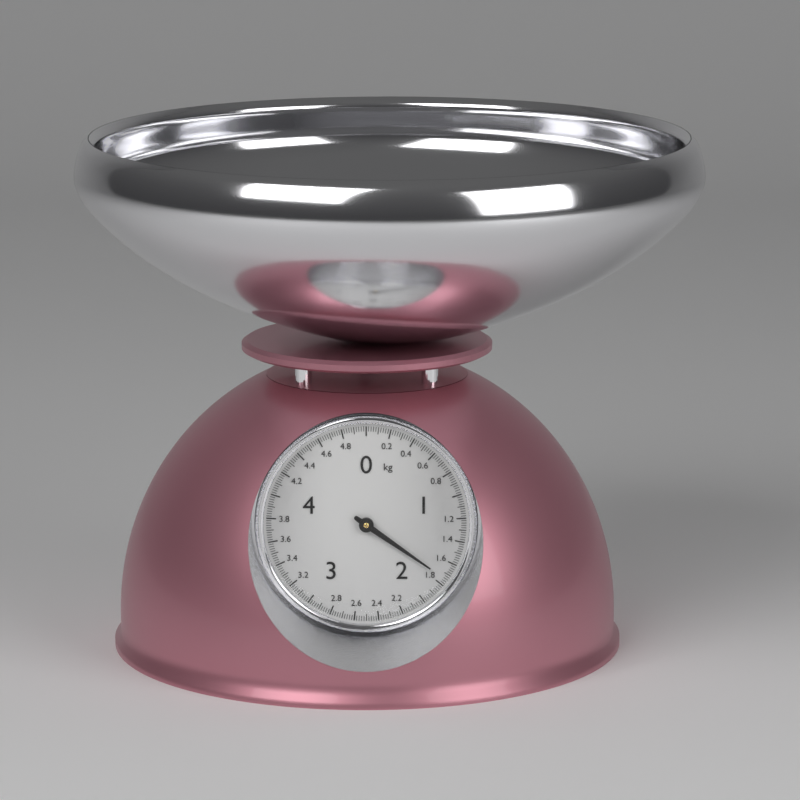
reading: 1.74 kg
